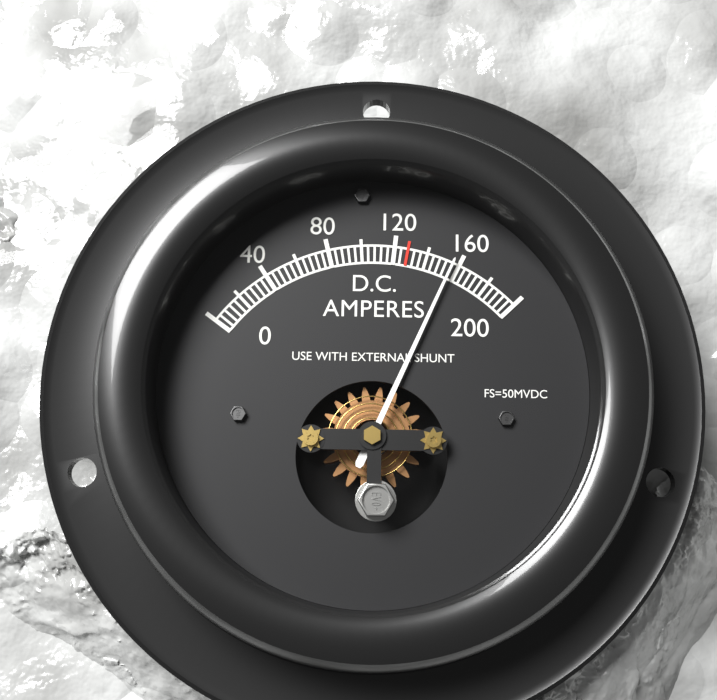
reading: 156 A
